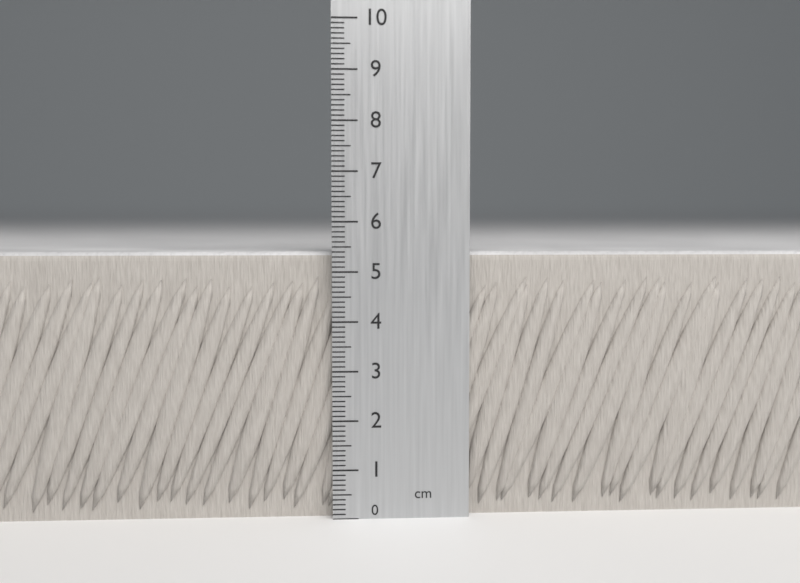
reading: 5.4 cm
